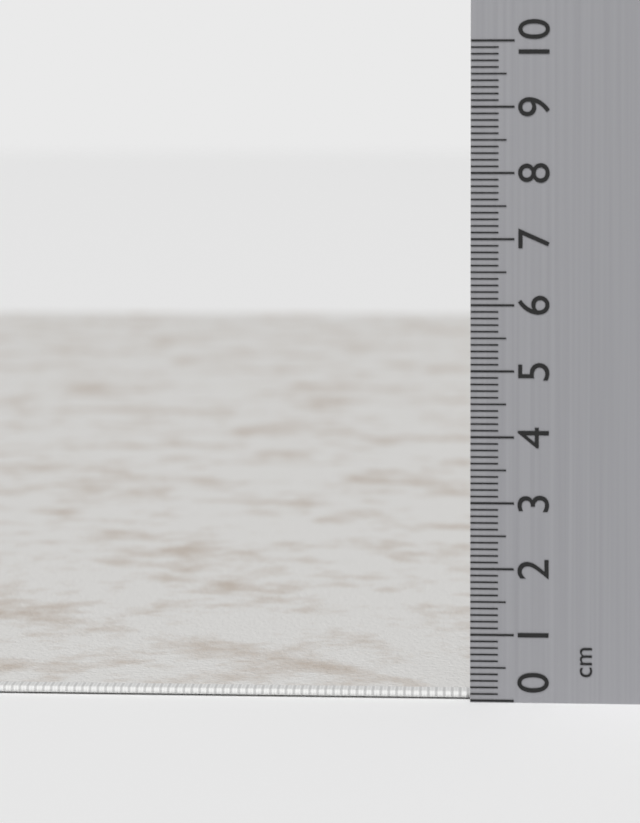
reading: 0.1 cm
